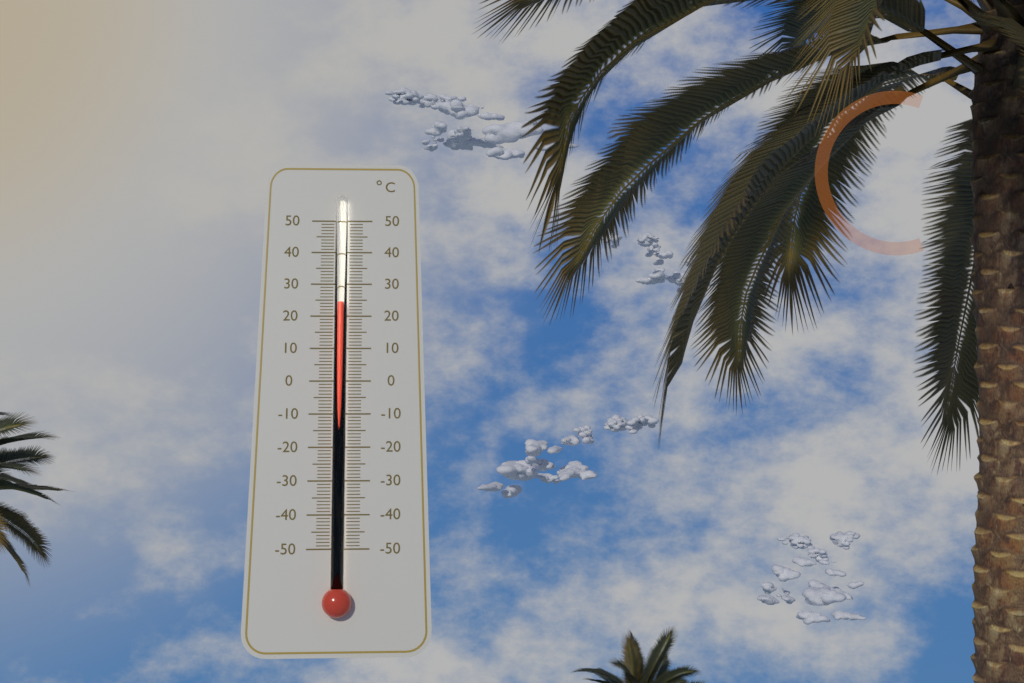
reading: 24 °C
